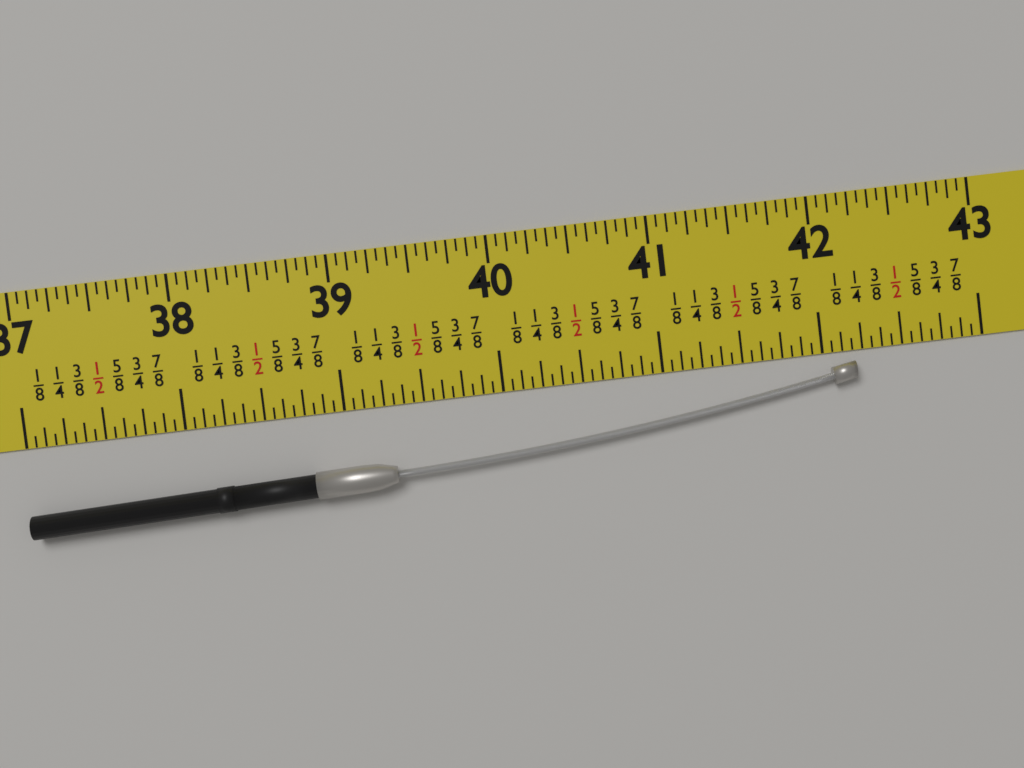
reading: 42.1875 in
